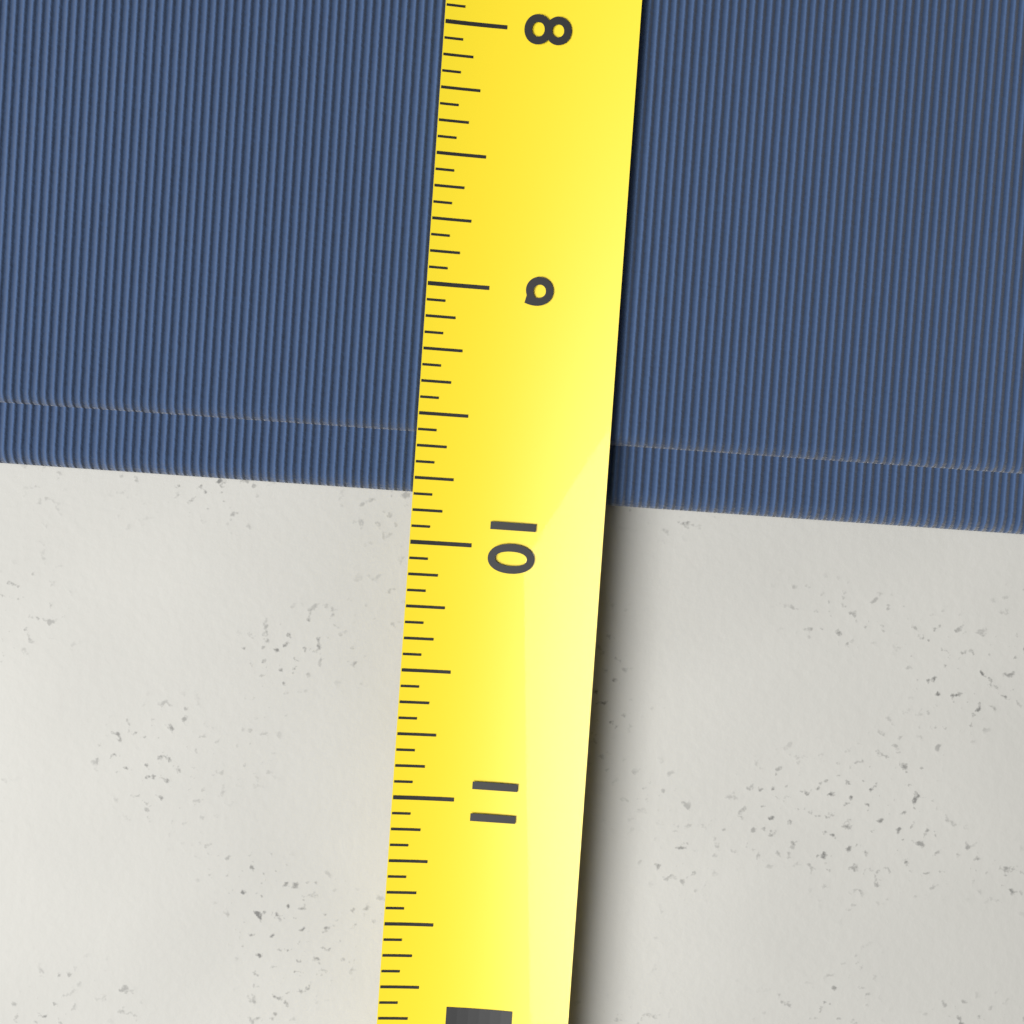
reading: 9.8125 (no unit)
